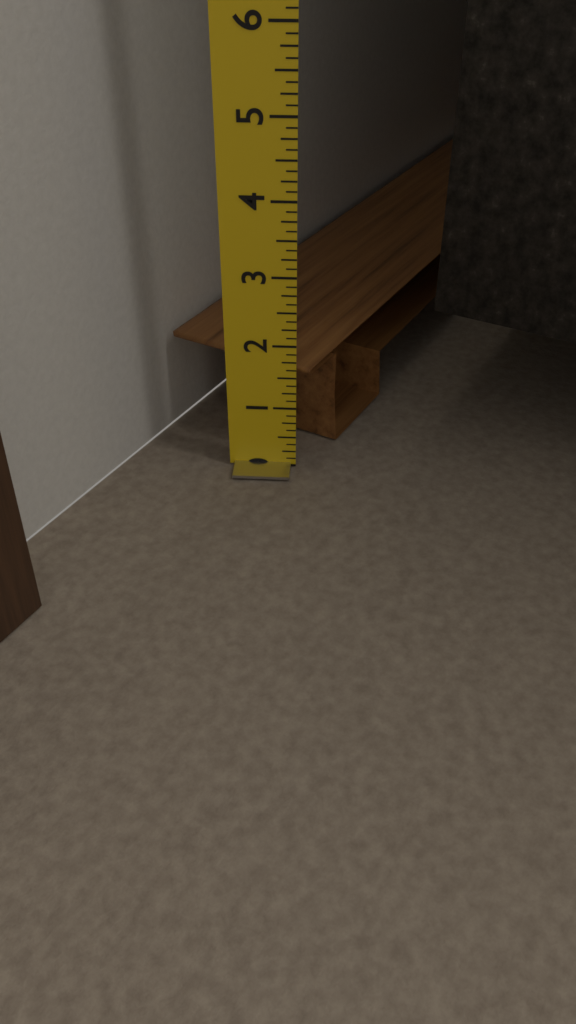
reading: 1.625 in
